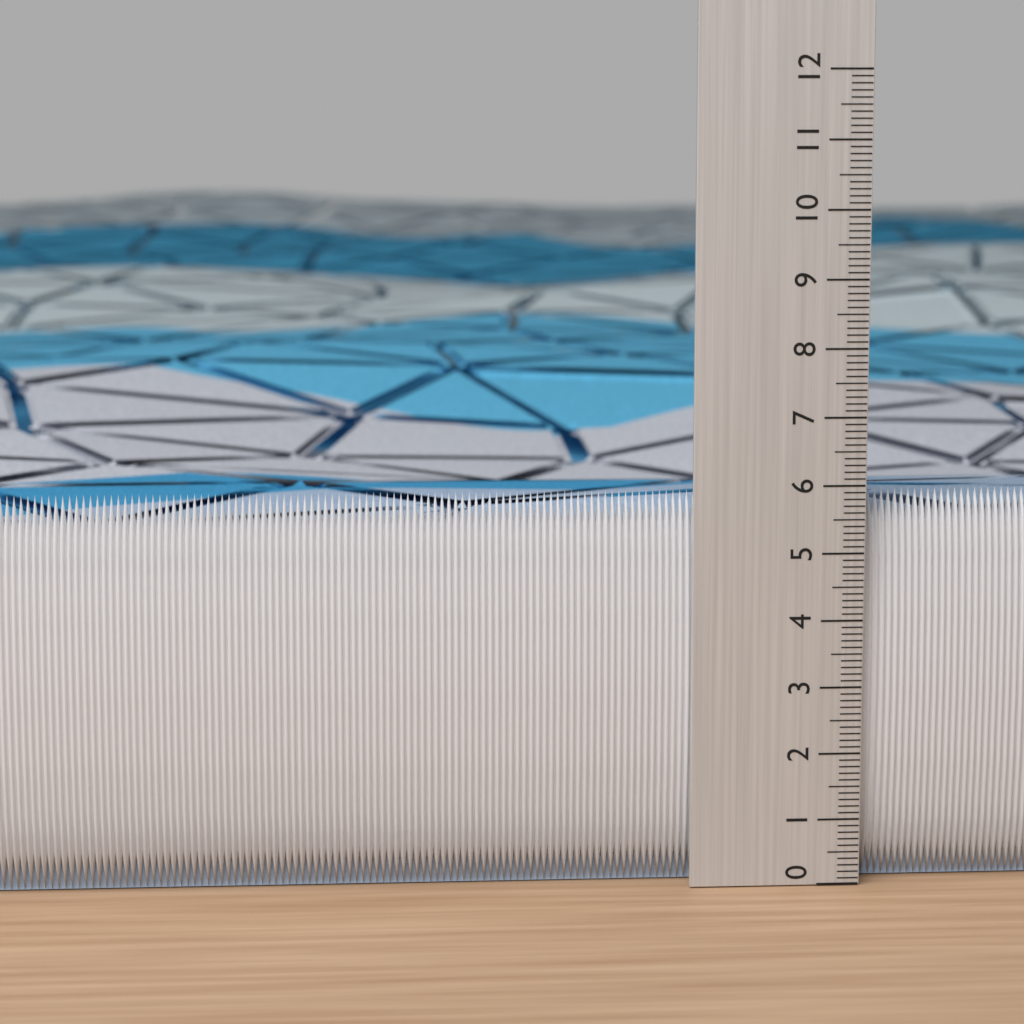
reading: 5.9 (no unit)
